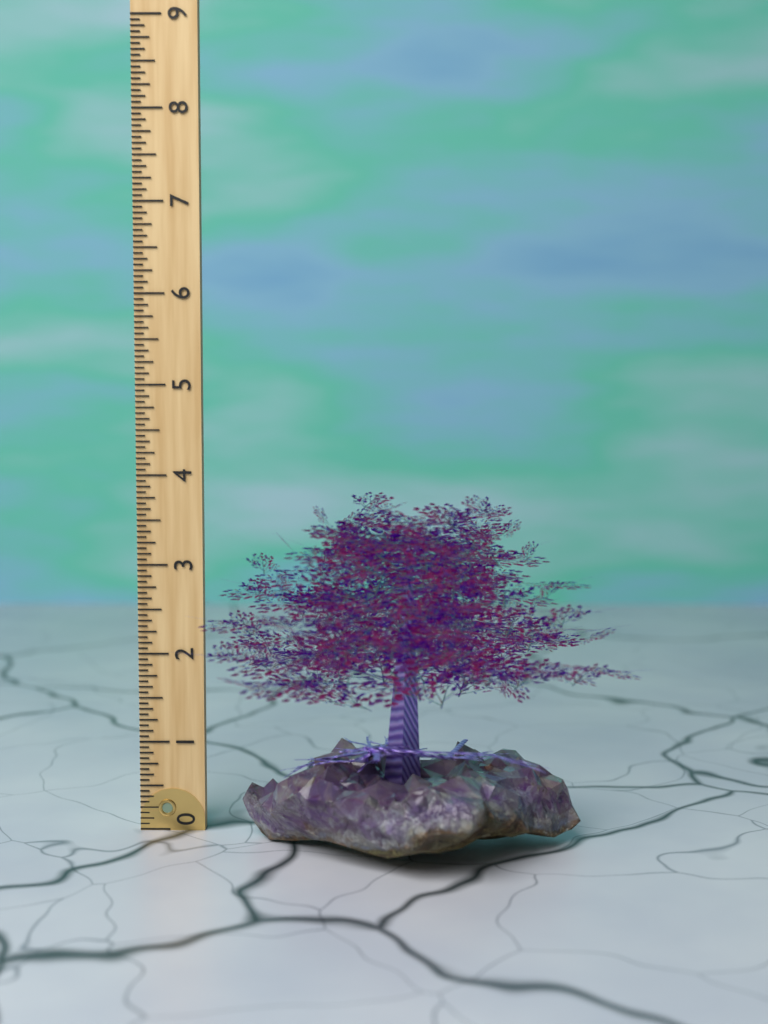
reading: 3.8750 (no unit)
